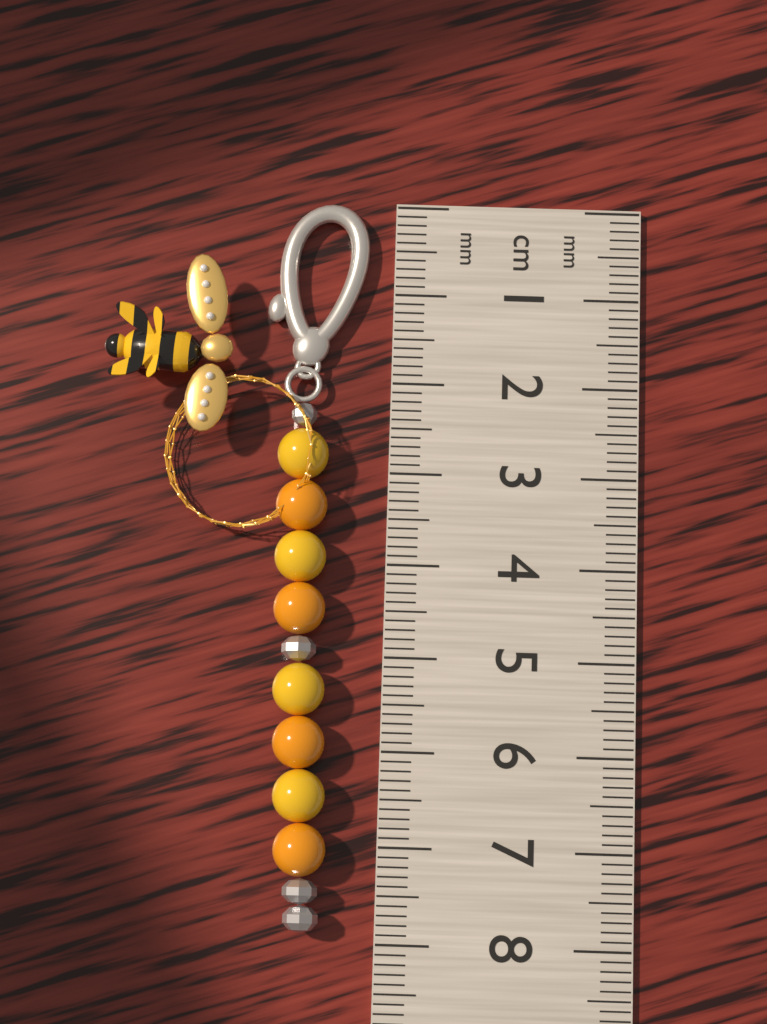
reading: 7.9 cm
